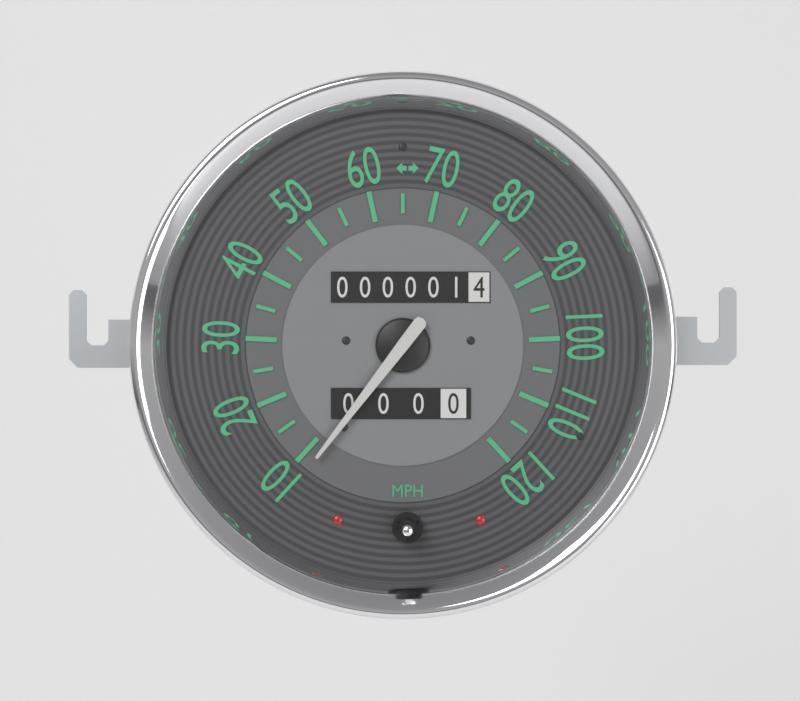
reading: 8 mph
